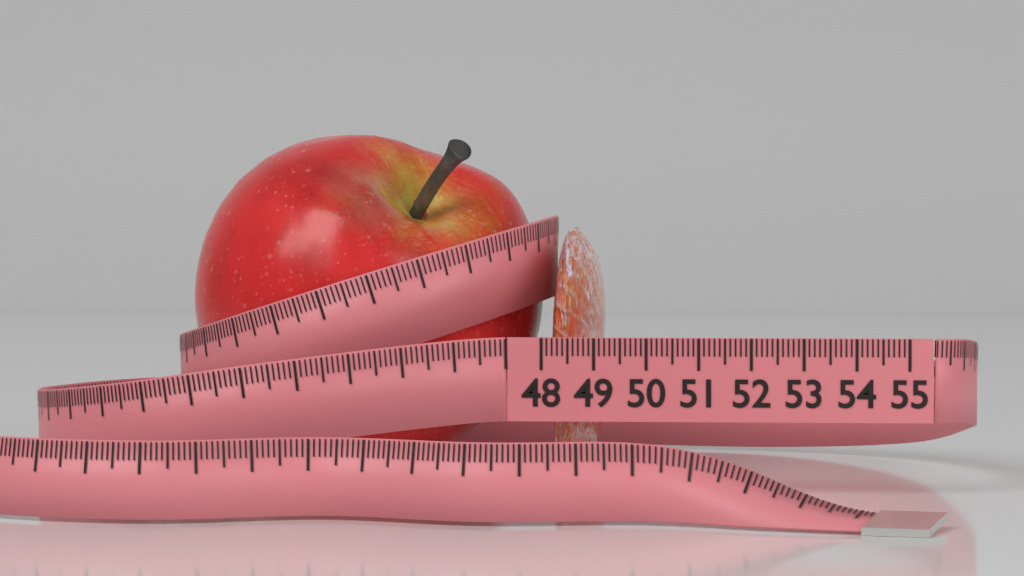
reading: 48.9 (no unit)
